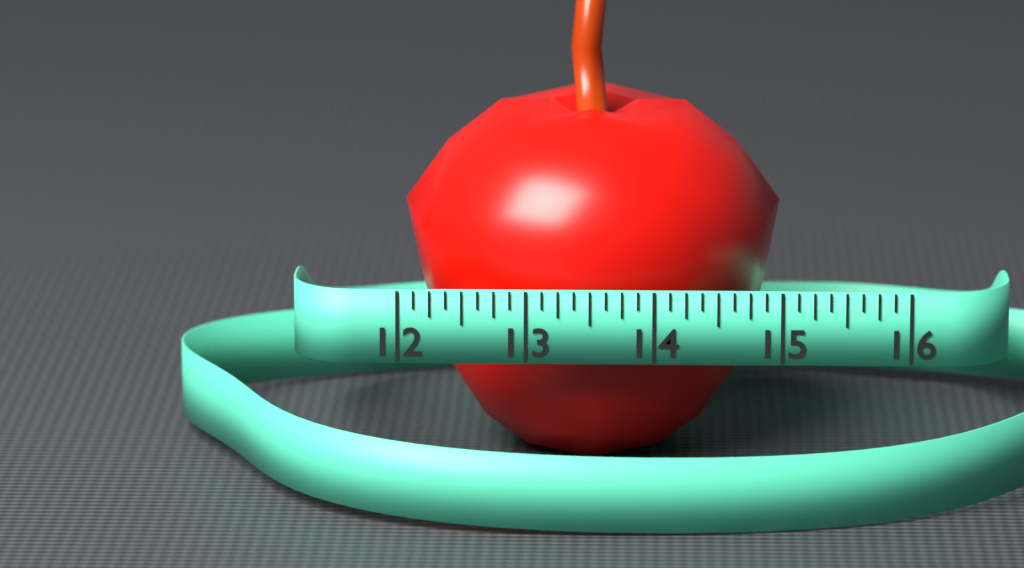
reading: 15.000 (no unit)
